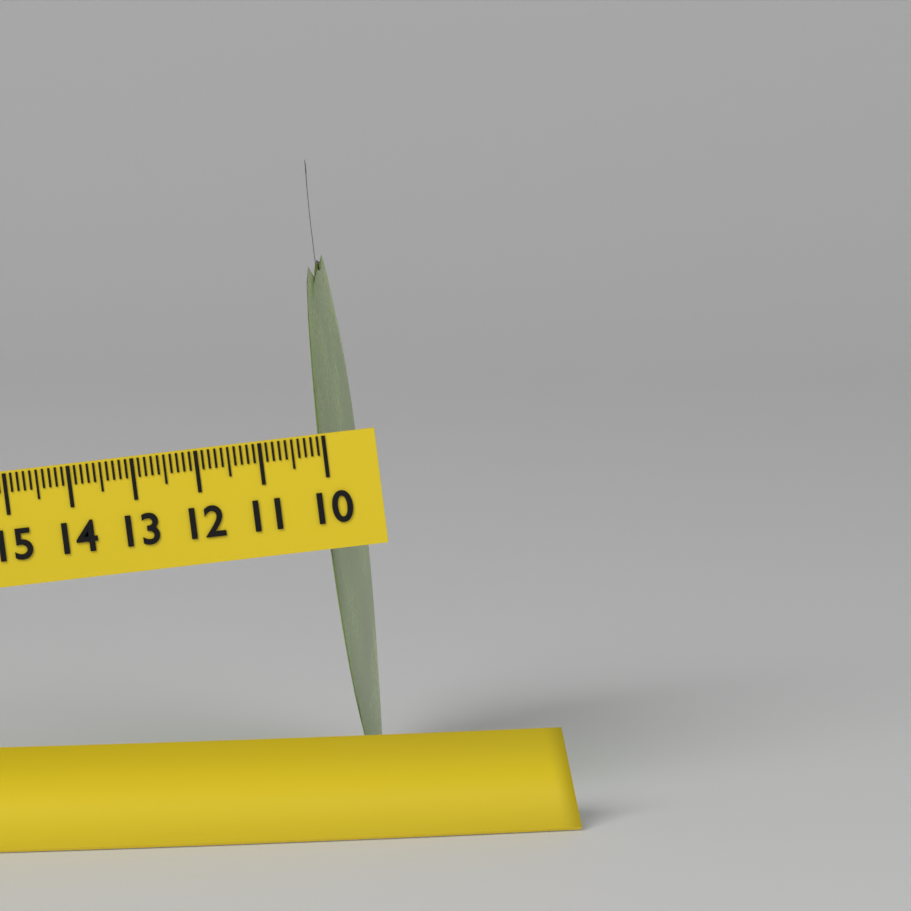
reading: 10.2 (no unit)
